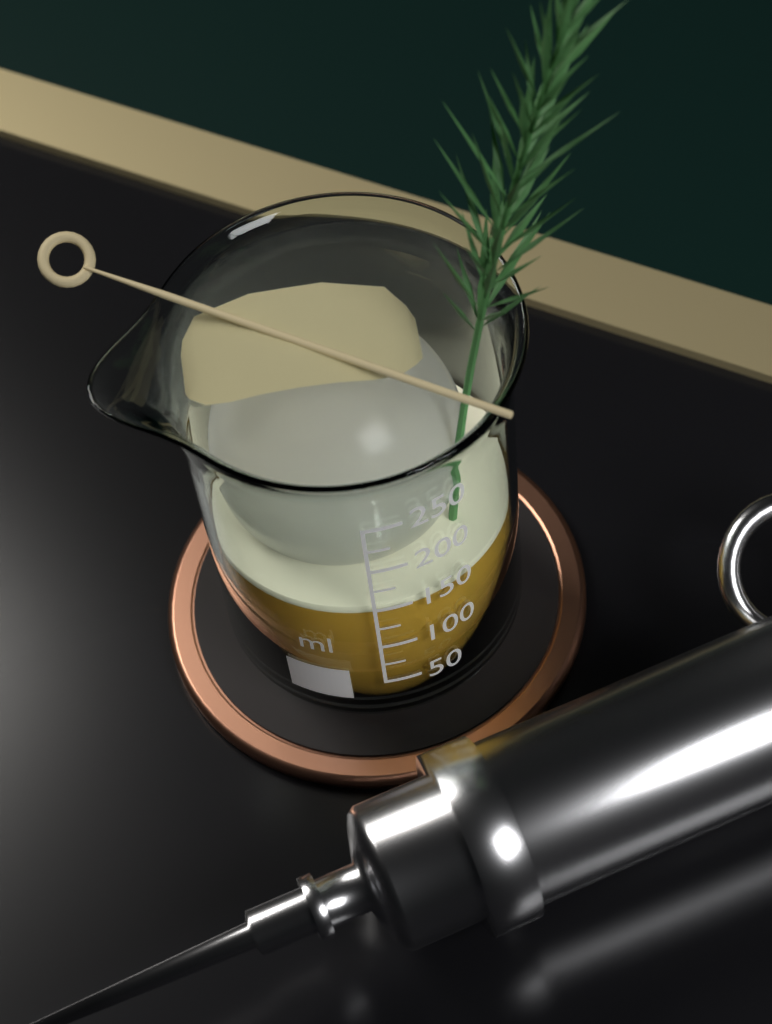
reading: 150 ml
